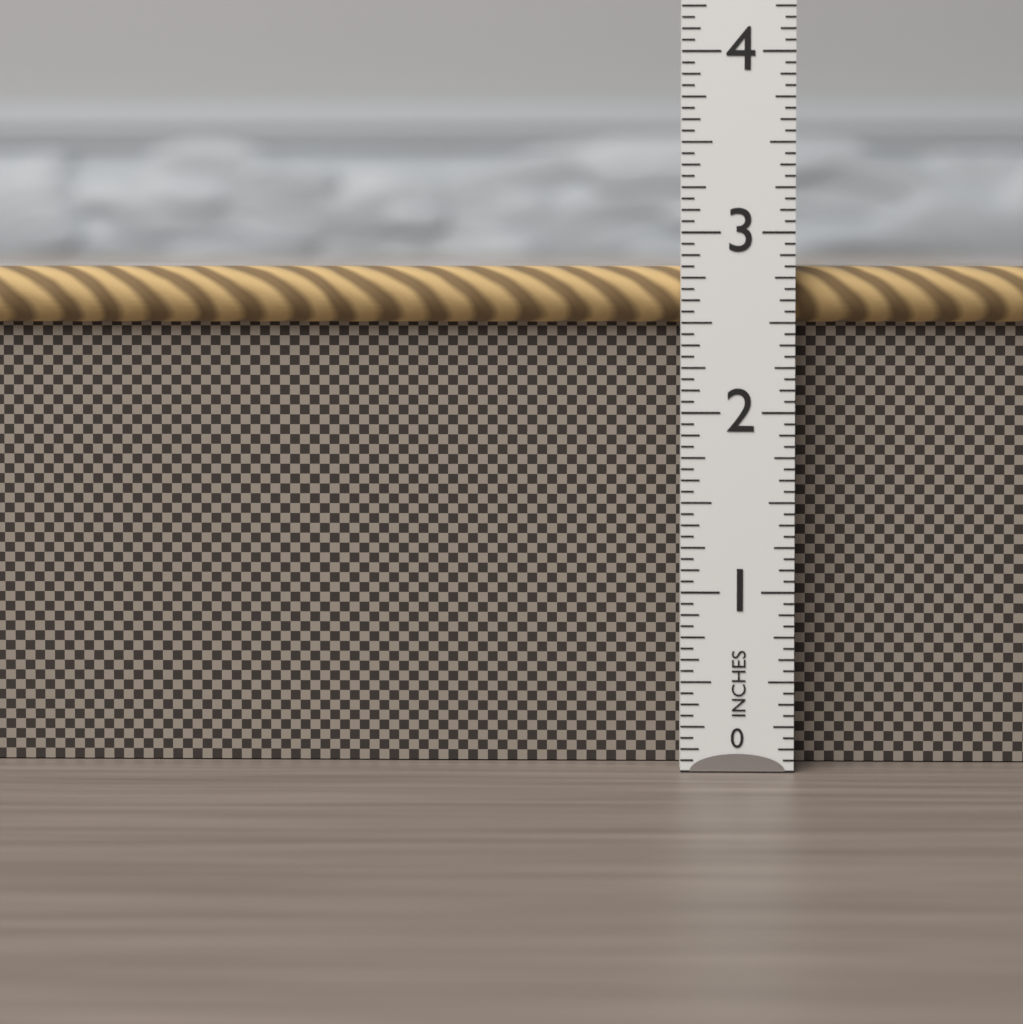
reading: 2.8125 in
